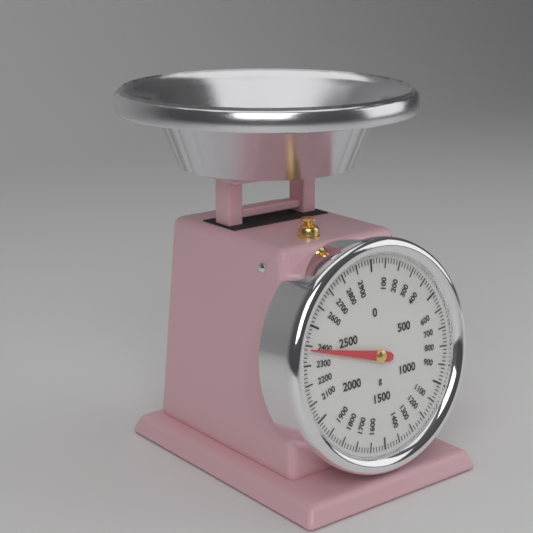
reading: 2380 g
